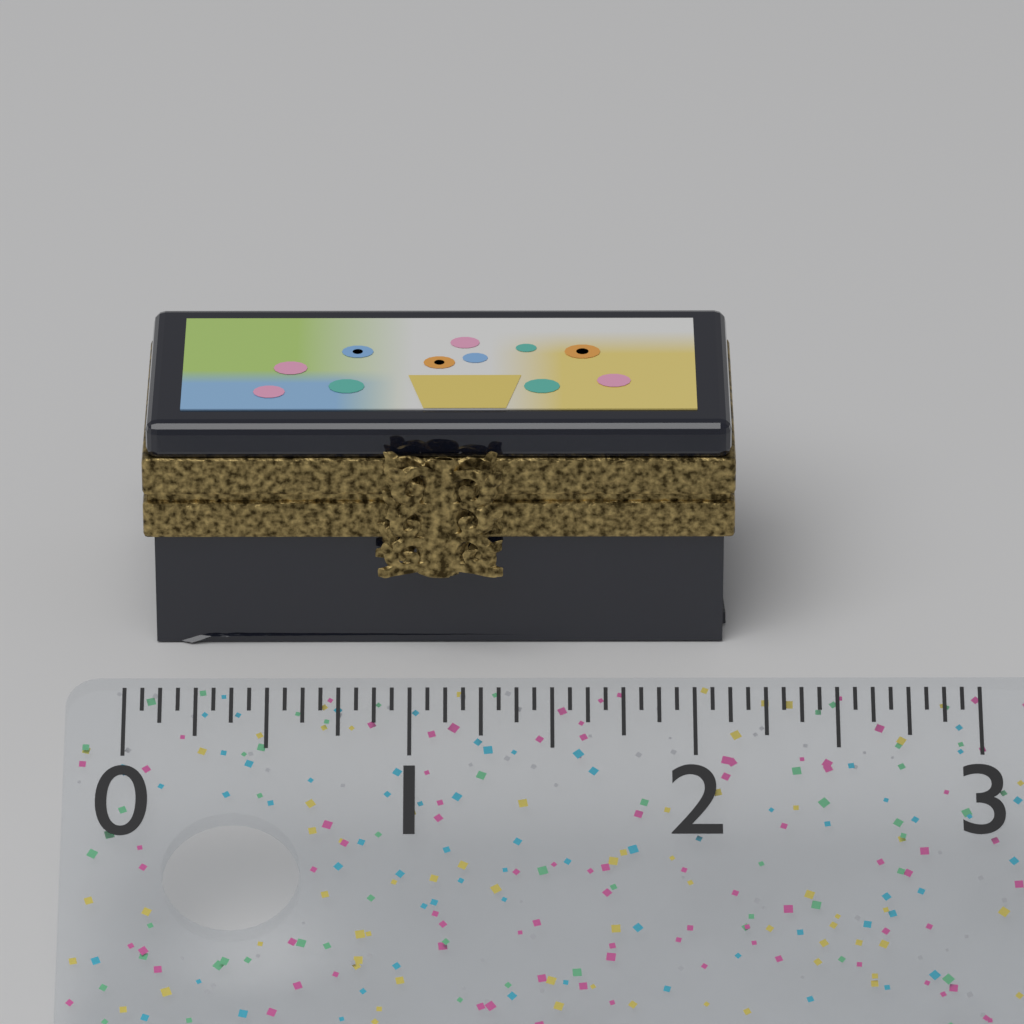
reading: 2.1875 (no unit)
